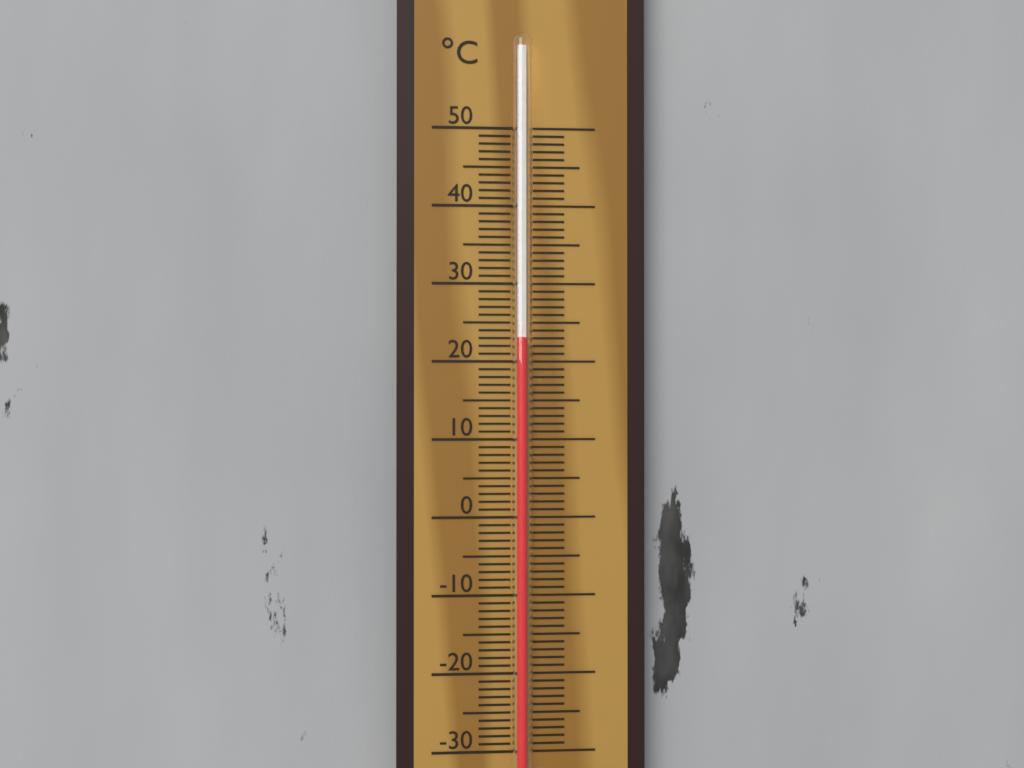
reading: 23 °C
